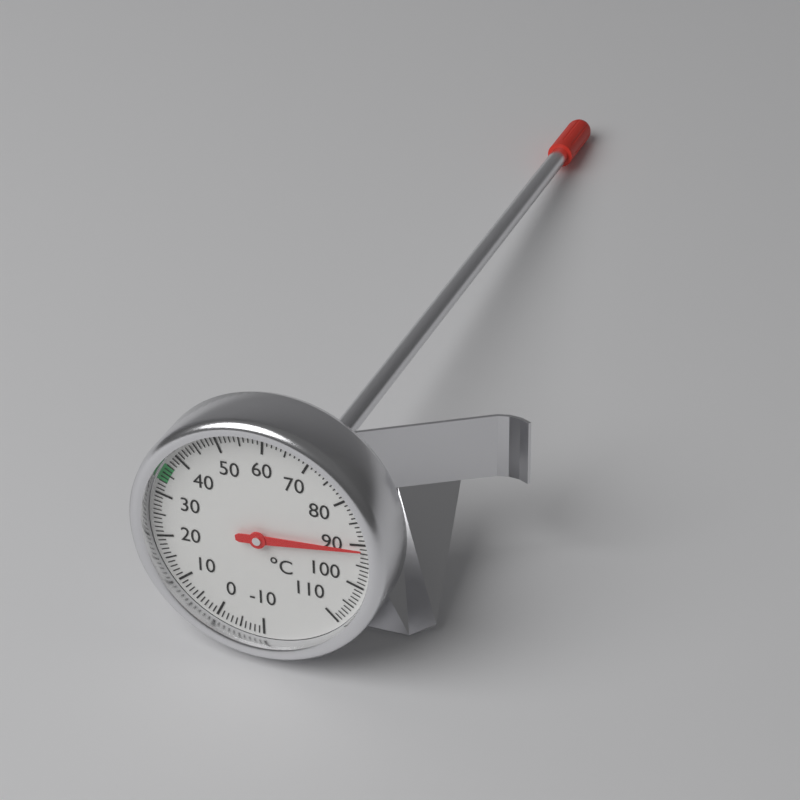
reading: 91 °C
